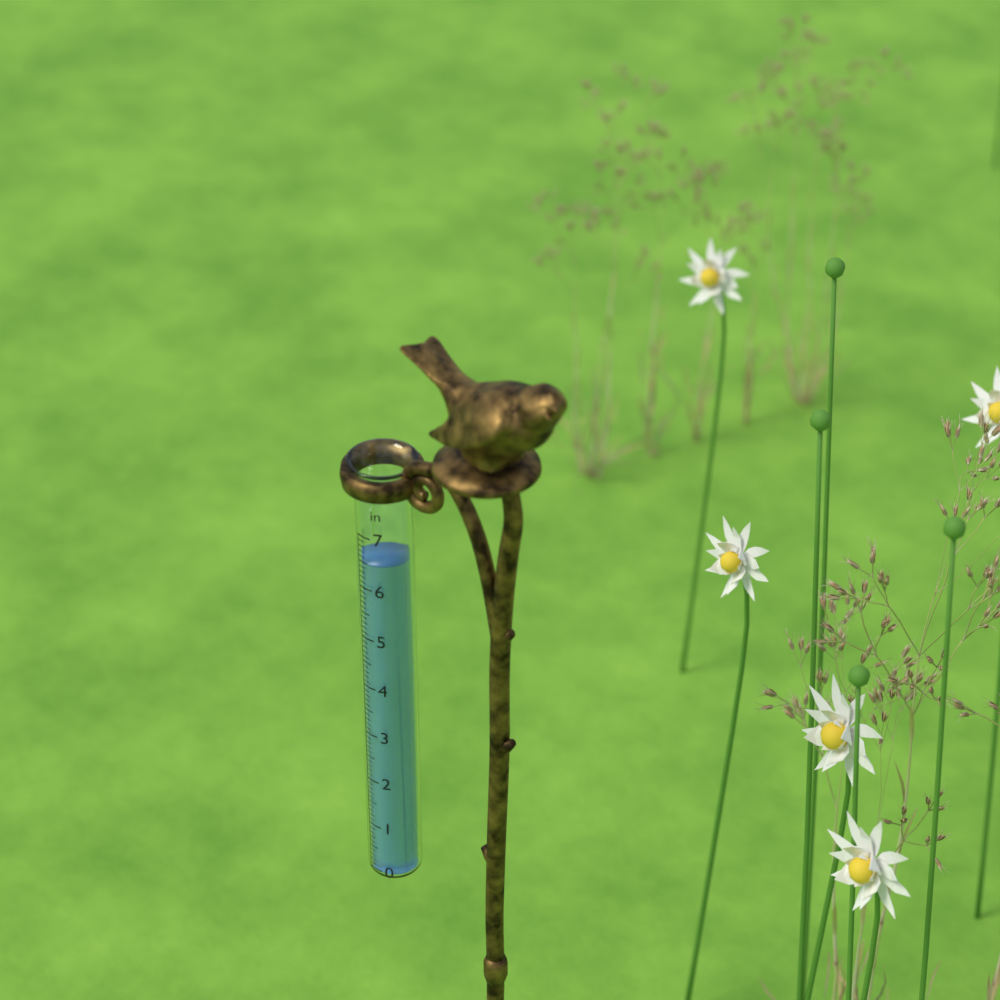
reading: 6.5 in
